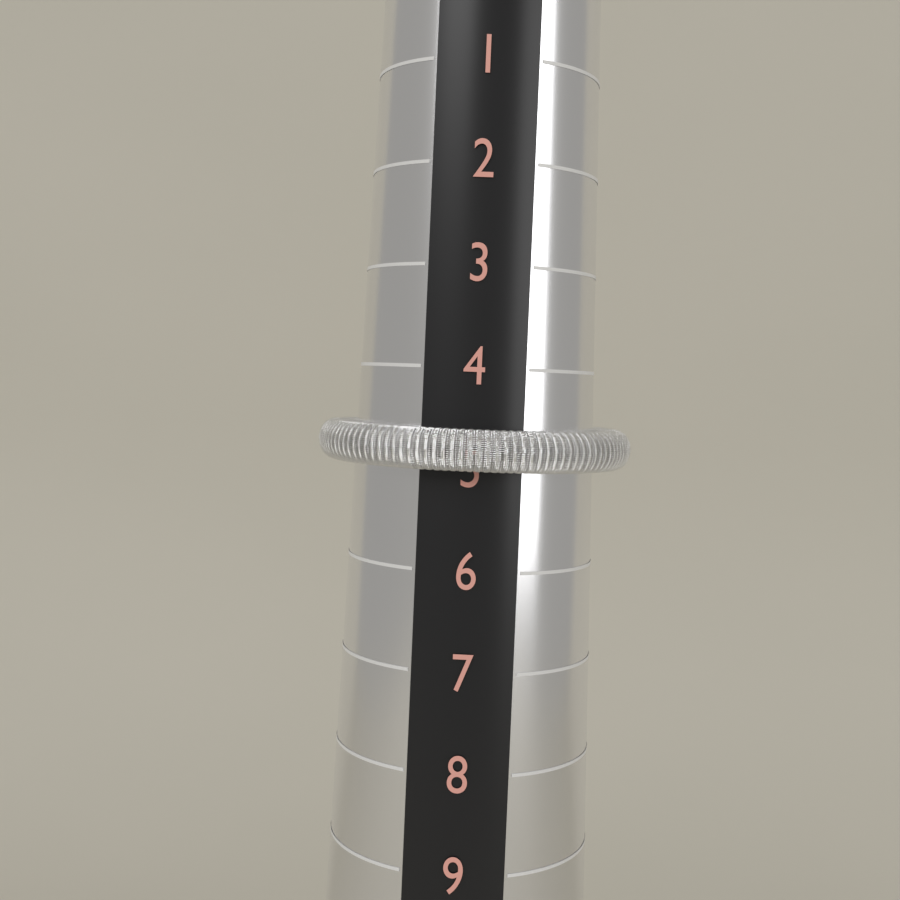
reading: 5 (no unit)
